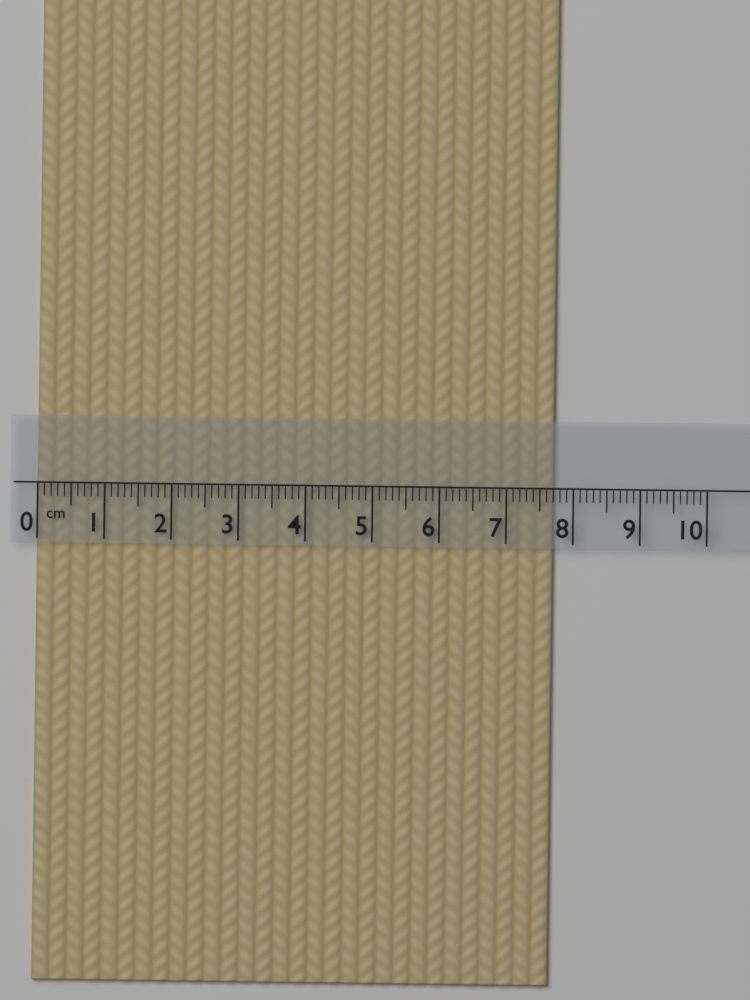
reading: 7.7 cm
